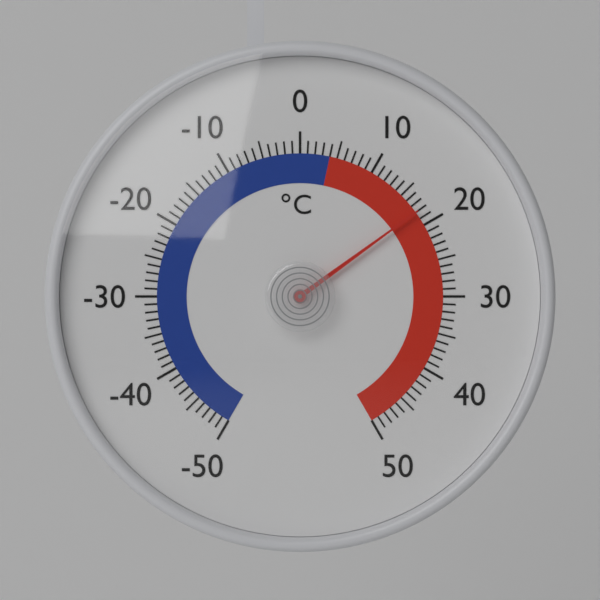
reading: 18 °C
